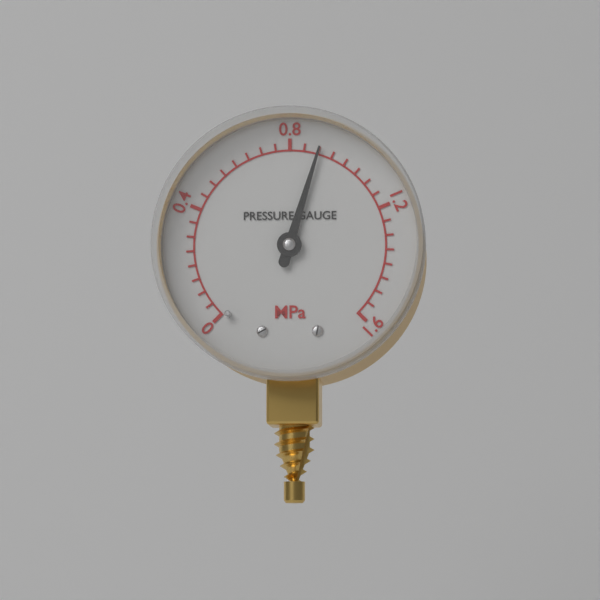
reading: 0.90 MPa
